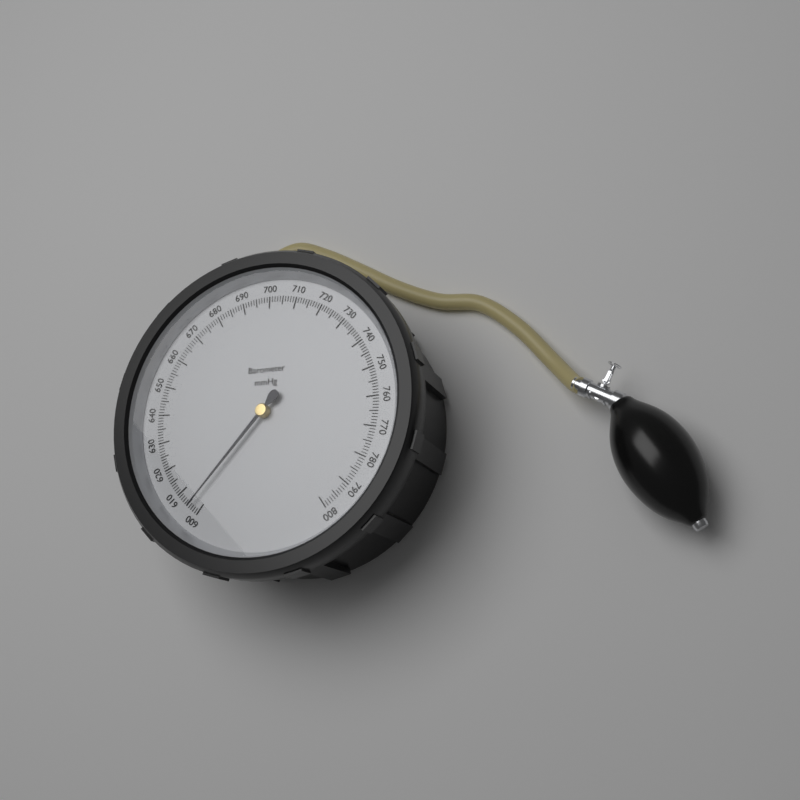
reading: 604 mmHg
